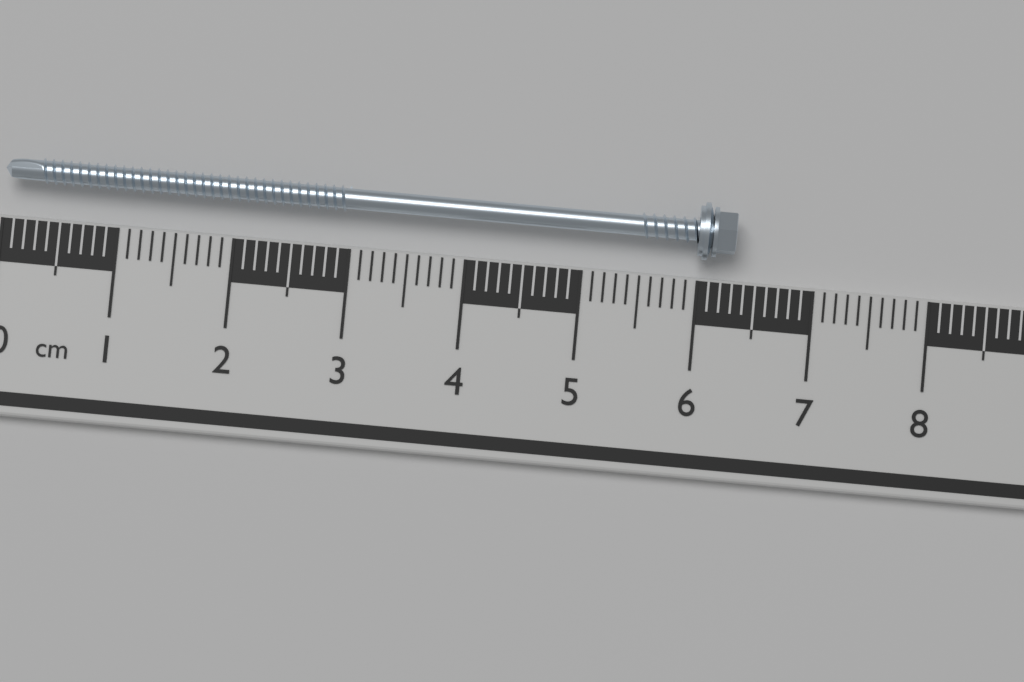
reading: 6.3 cm
